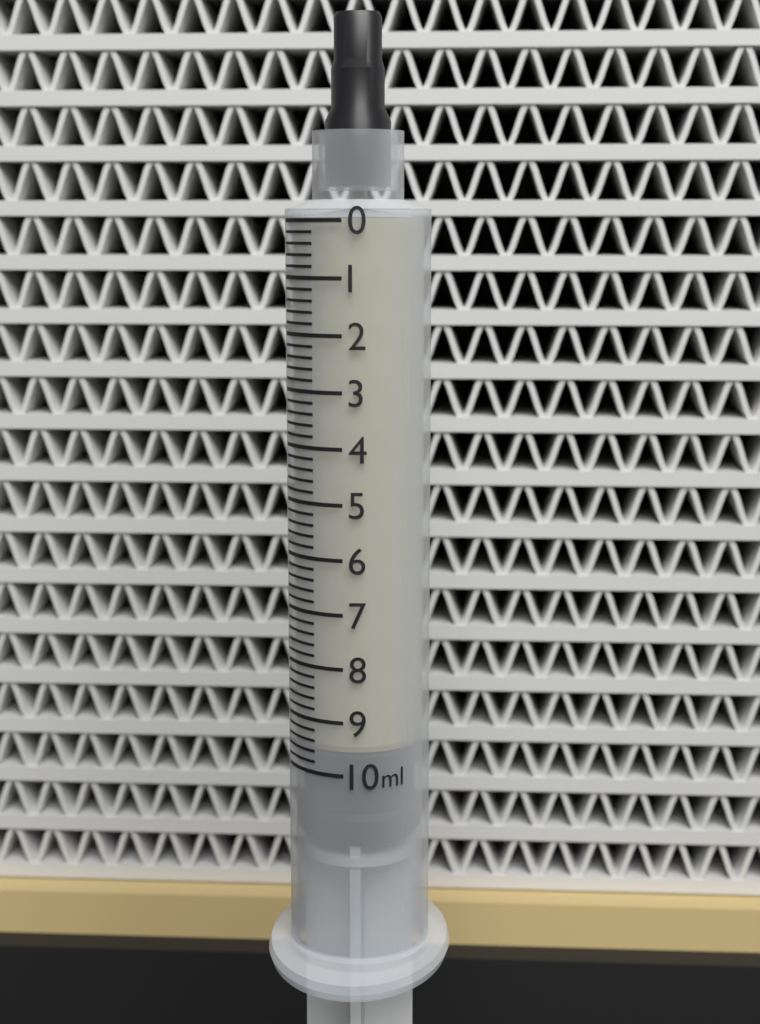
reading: 9.6 ml
